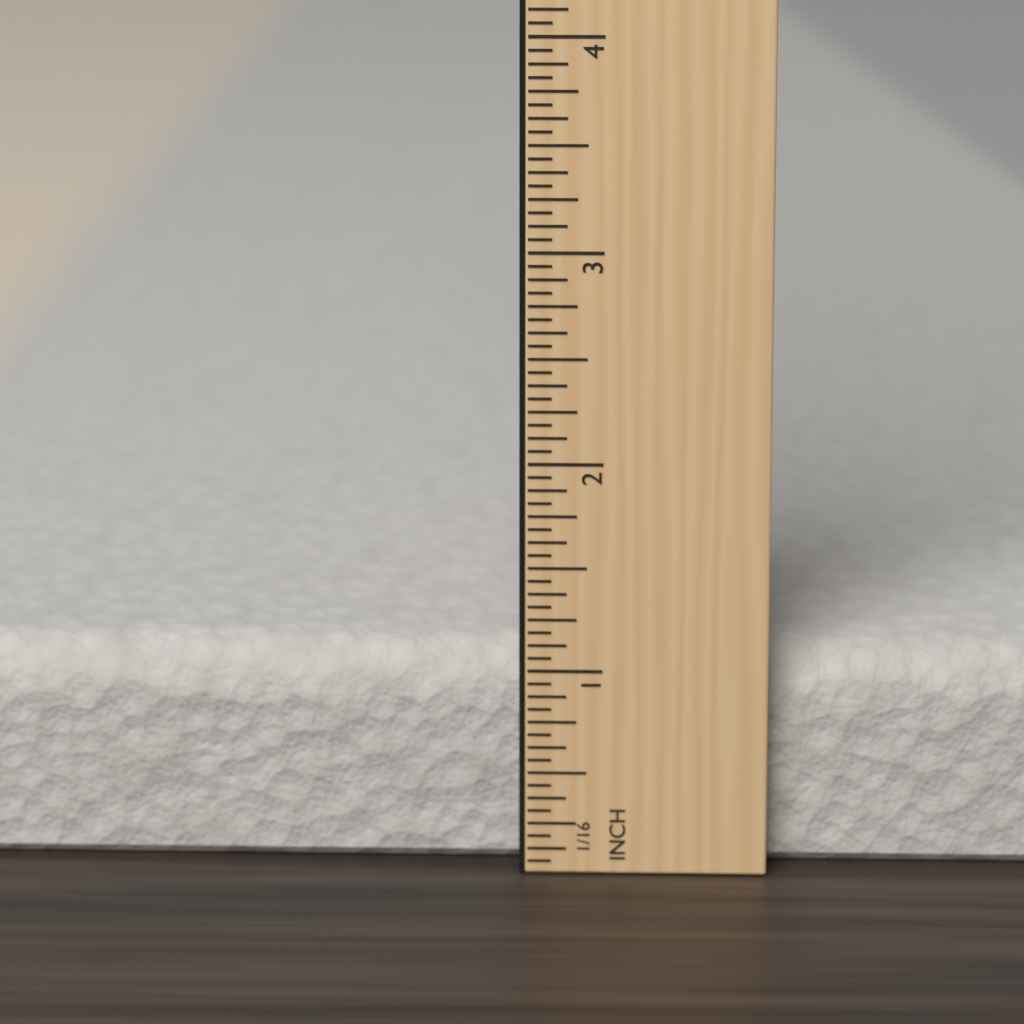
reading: 1.0625 in
